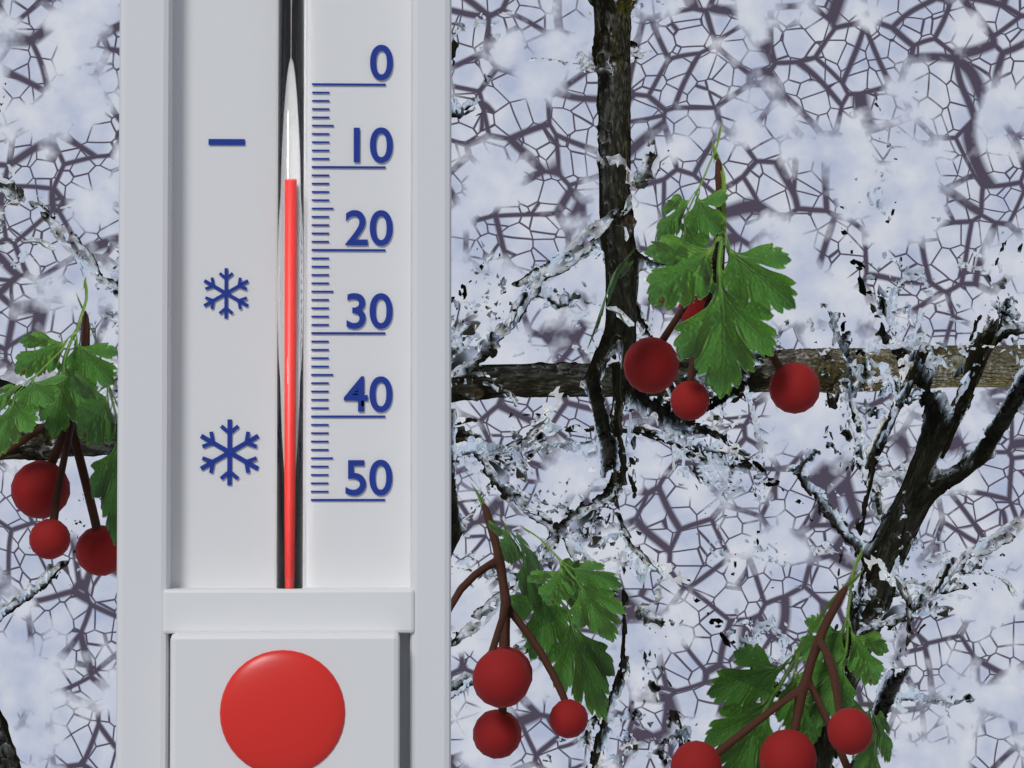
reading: 12 (no unit)
